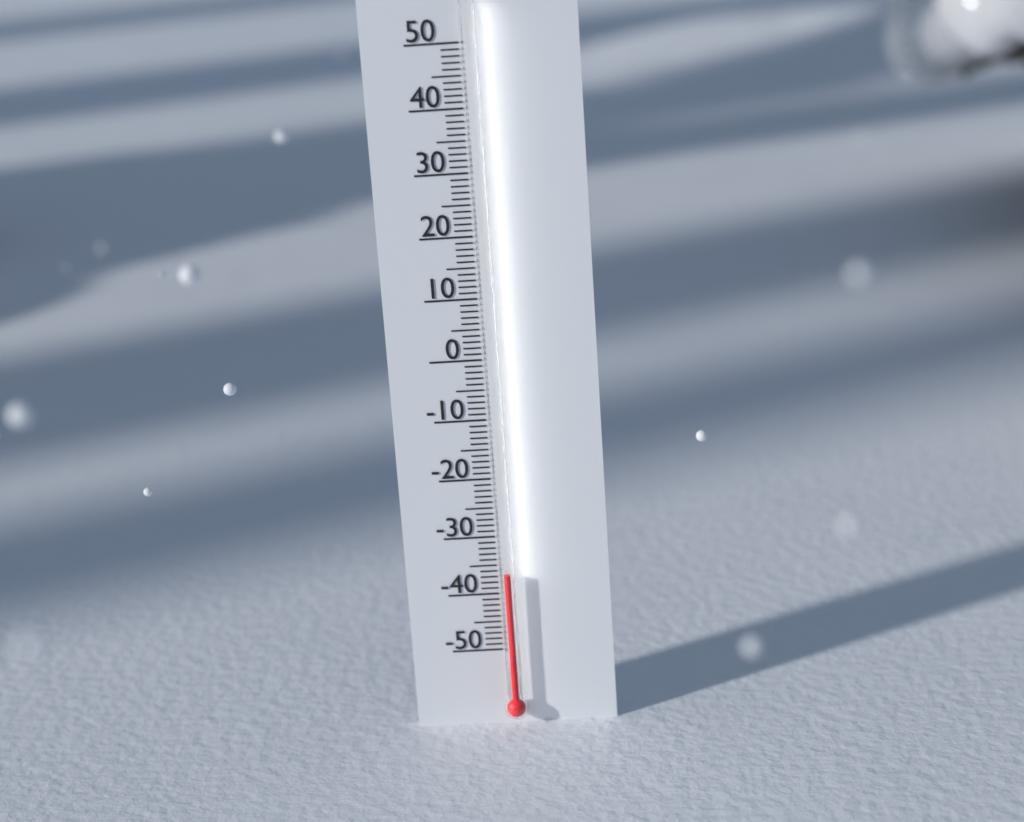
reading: -36 (no unit)
